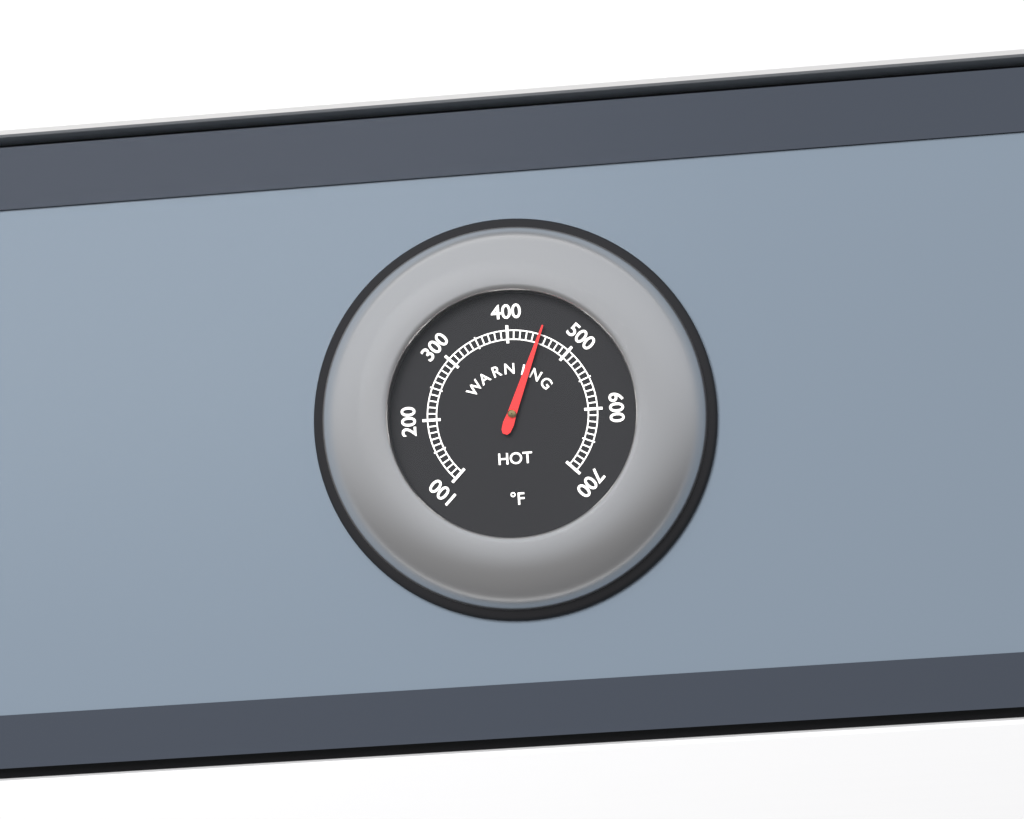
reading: 450 °F
